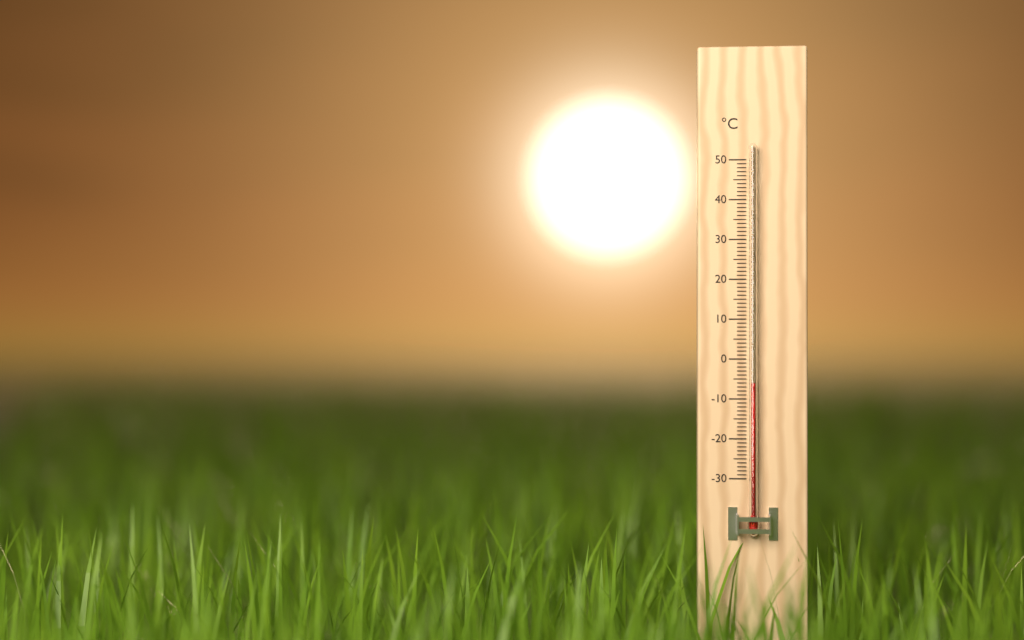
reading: -6 °C
